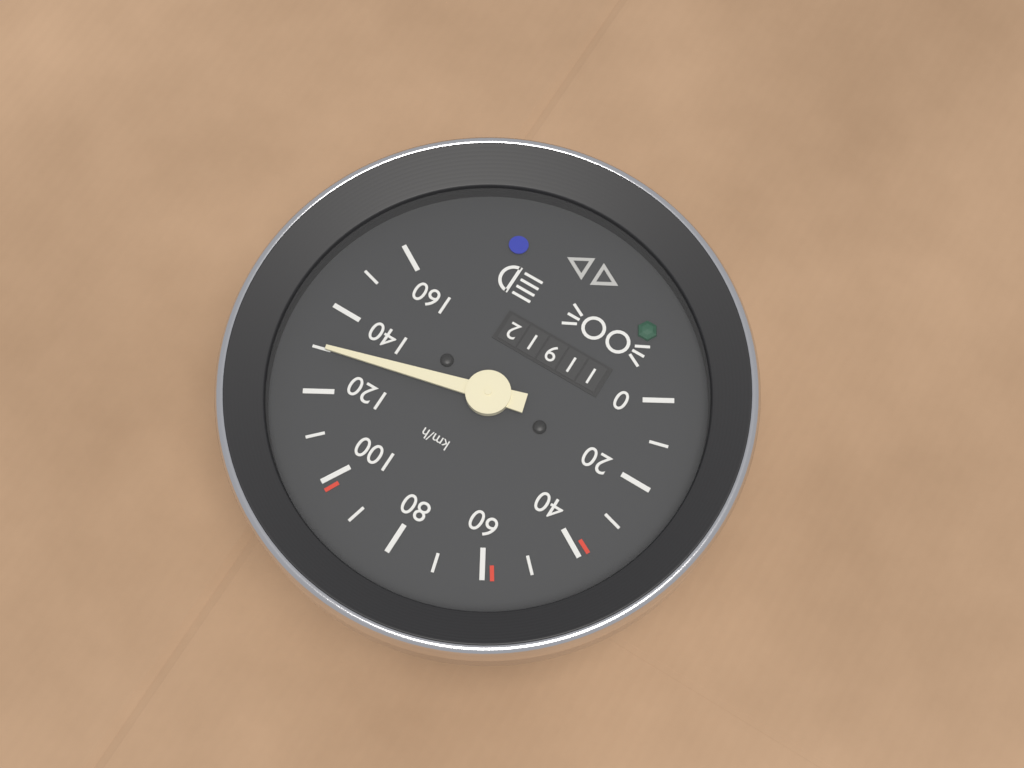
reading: 130 km/h
